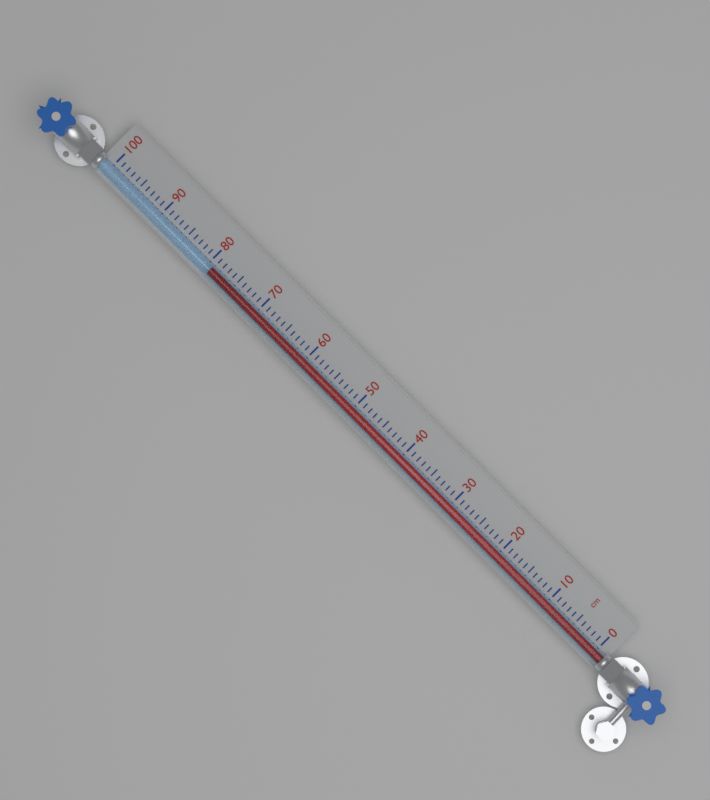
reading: 79 cm
